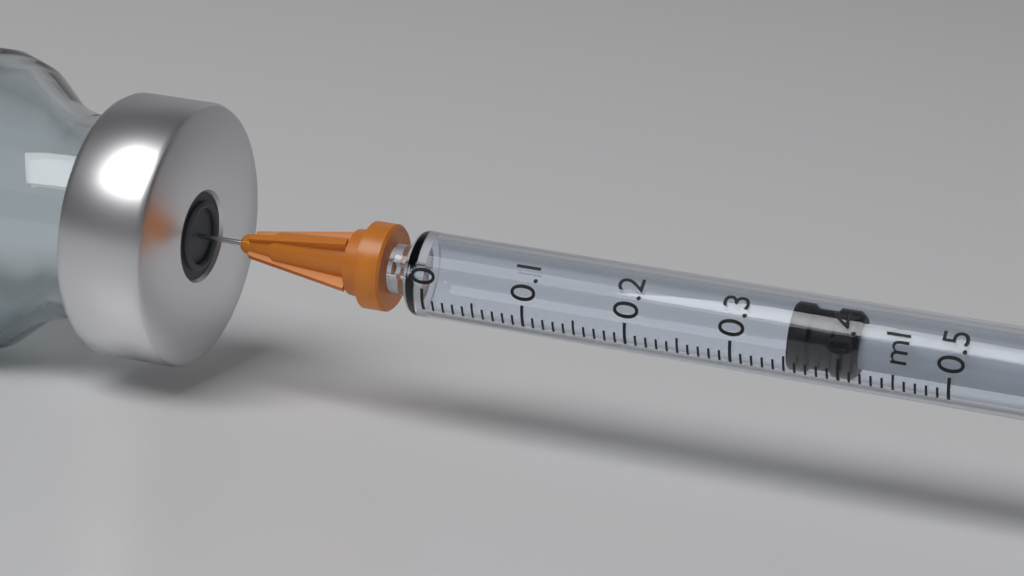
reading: 0.35 ml
